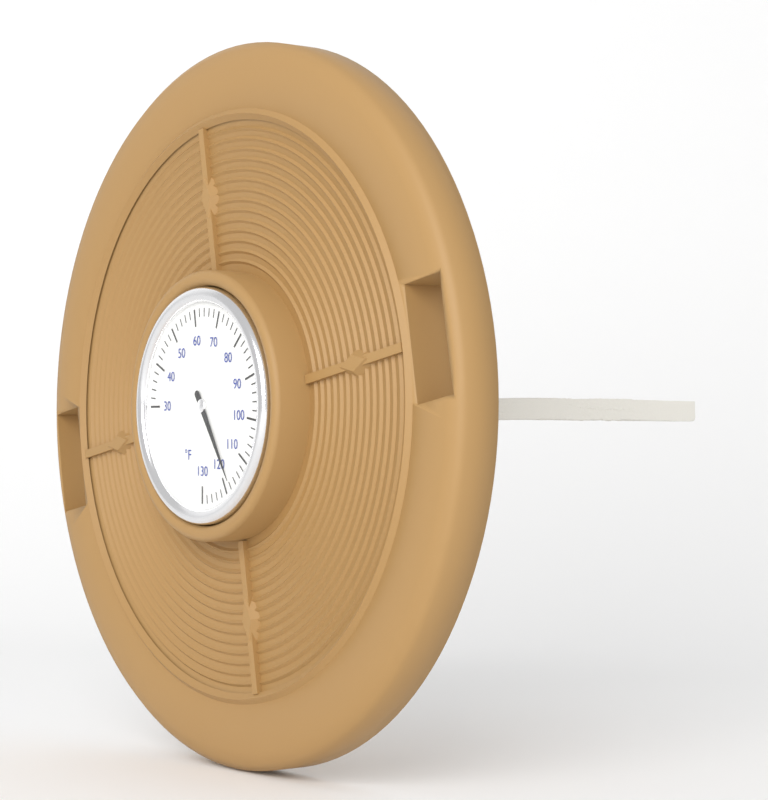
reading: 118 °F
